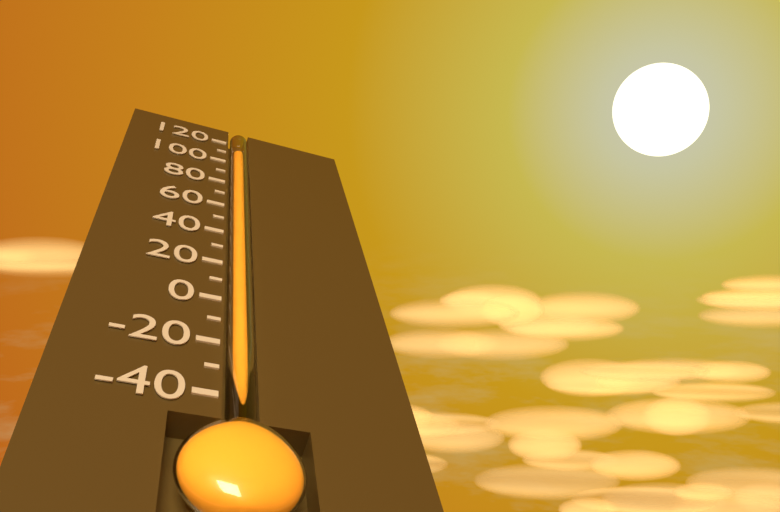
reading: 110 (no unit)
